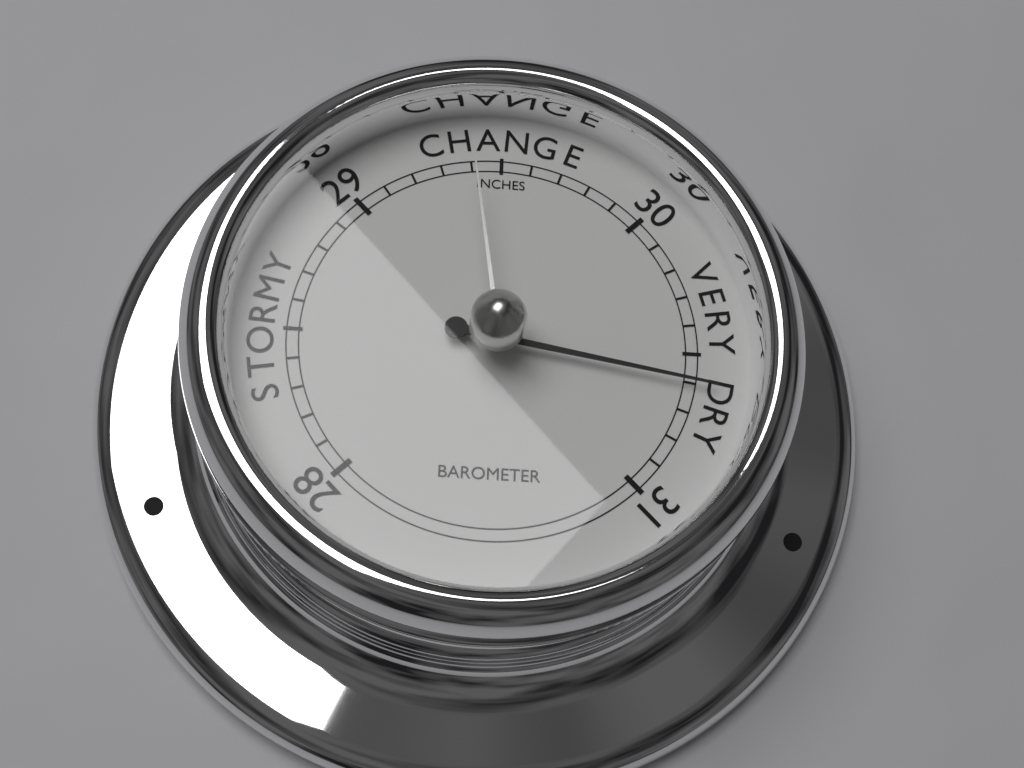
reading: 30.6 inHg
